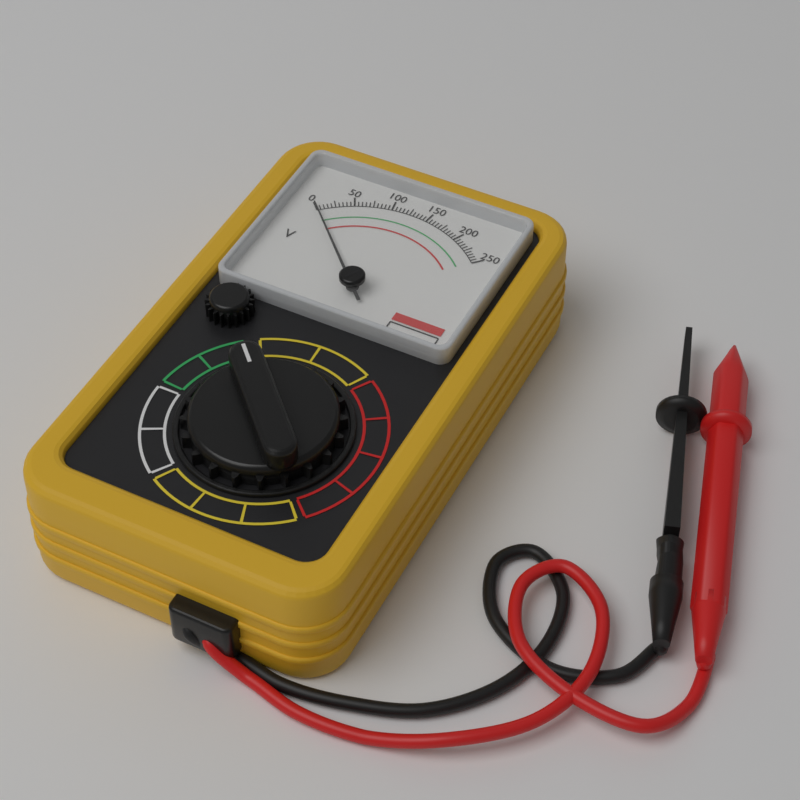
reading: 0 V
